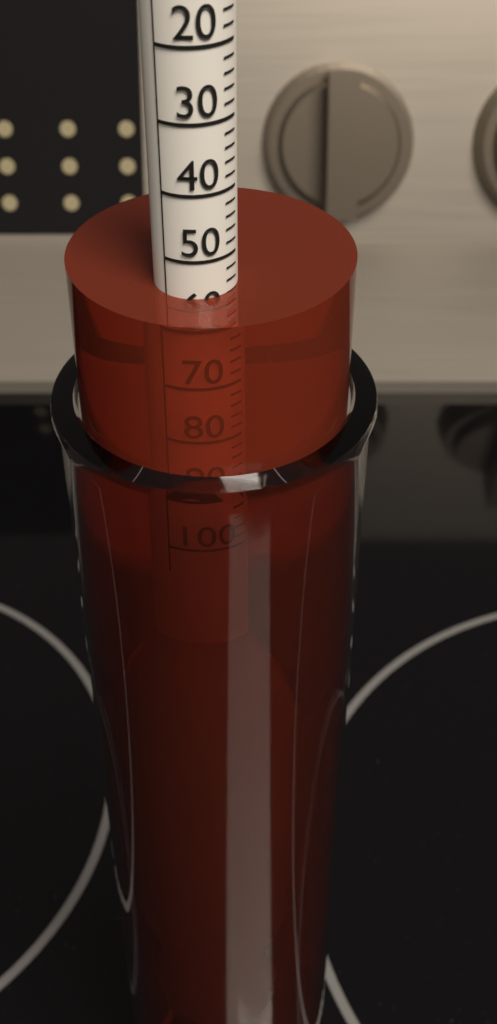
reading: 56 (no unit)
